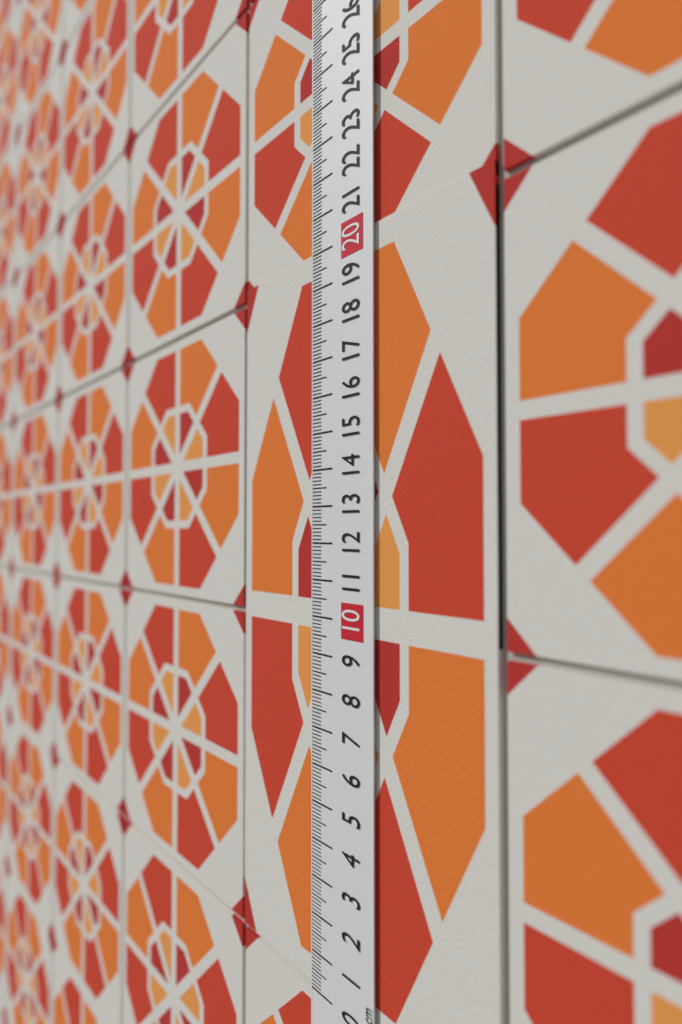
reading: 20.1 cm
